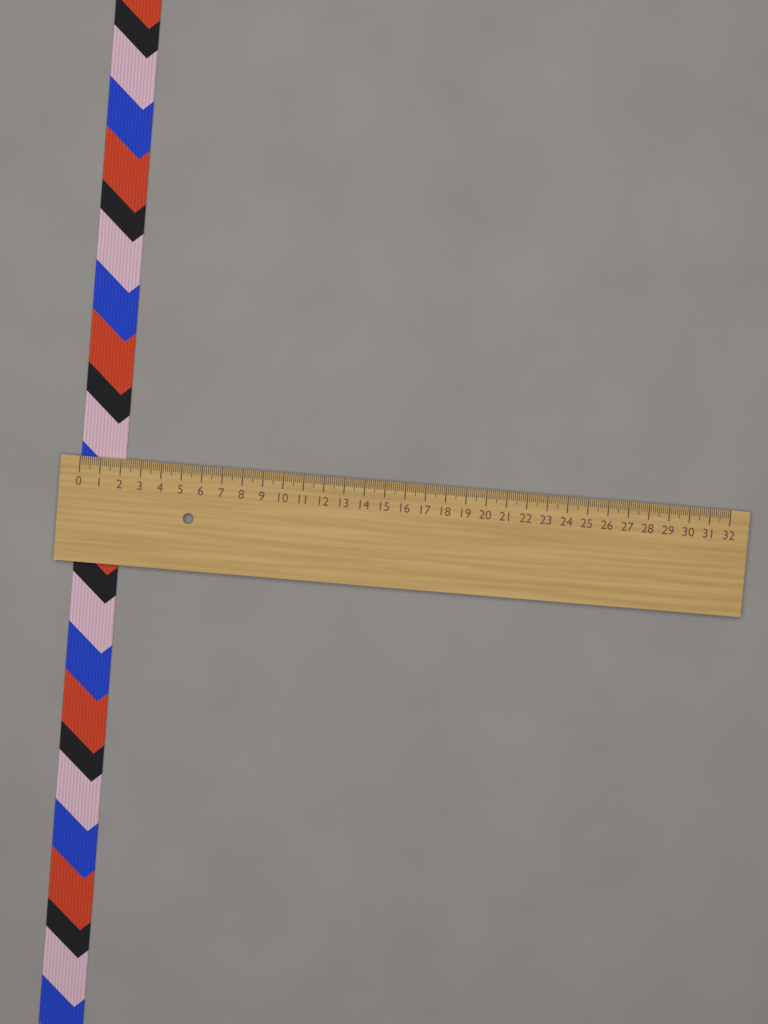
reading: 2.2 (no unit)
